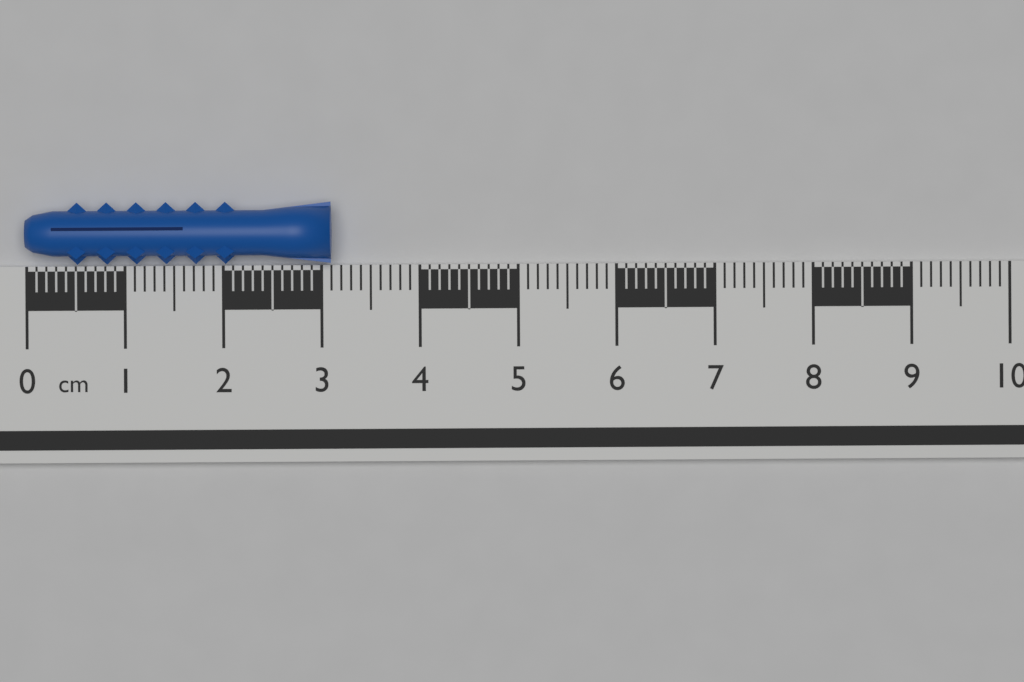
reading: 3.1 cm
